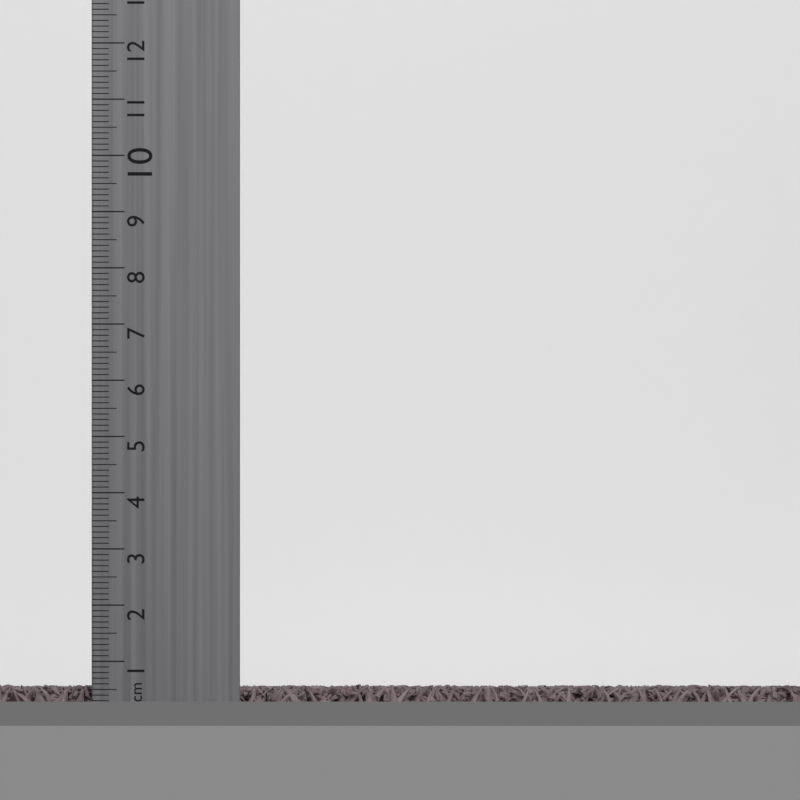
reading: 0.6 cm
